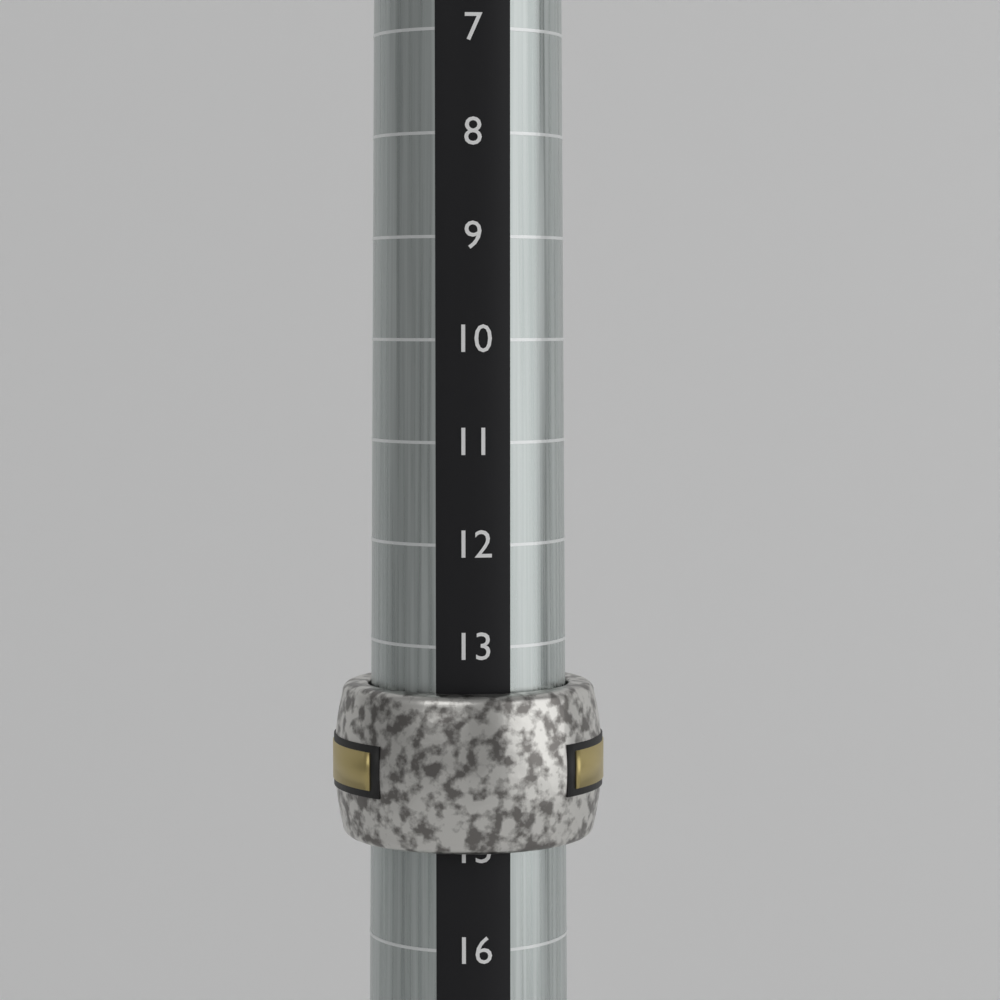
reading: 15 (no unit)
